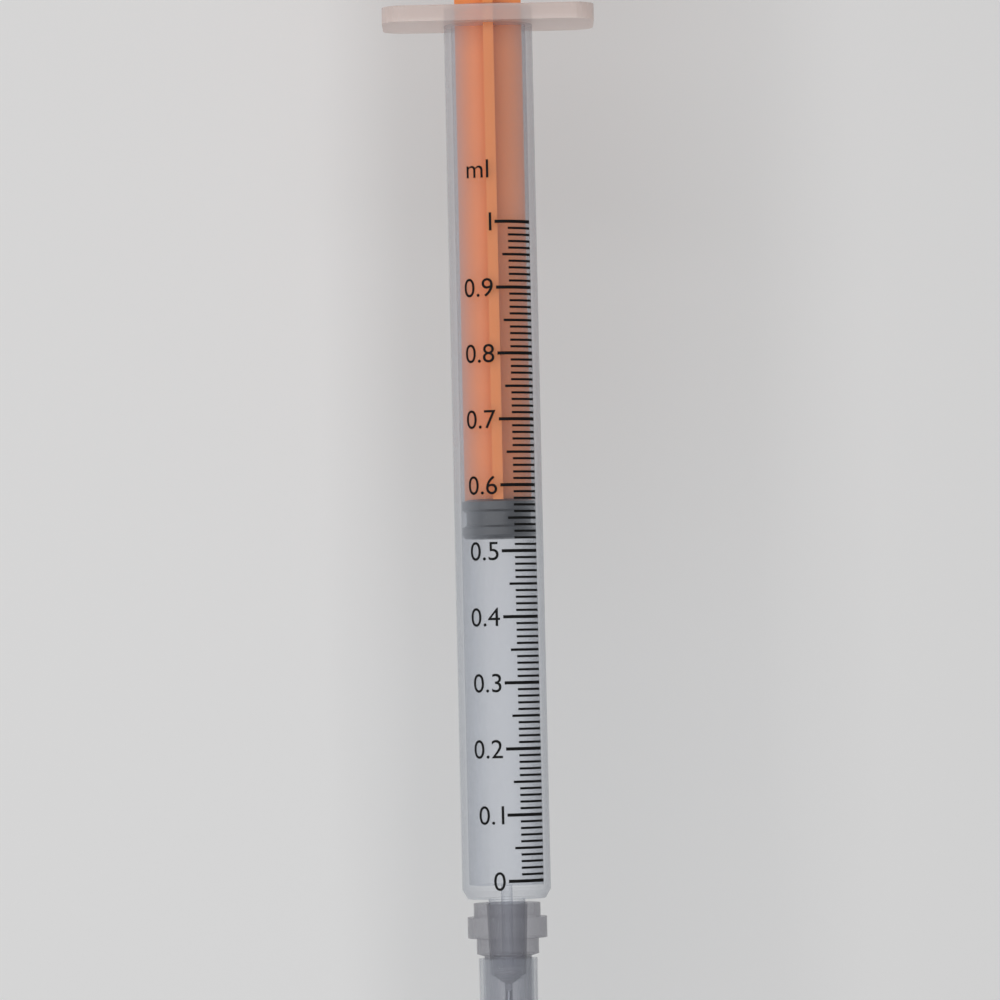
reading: 0.52 ml
